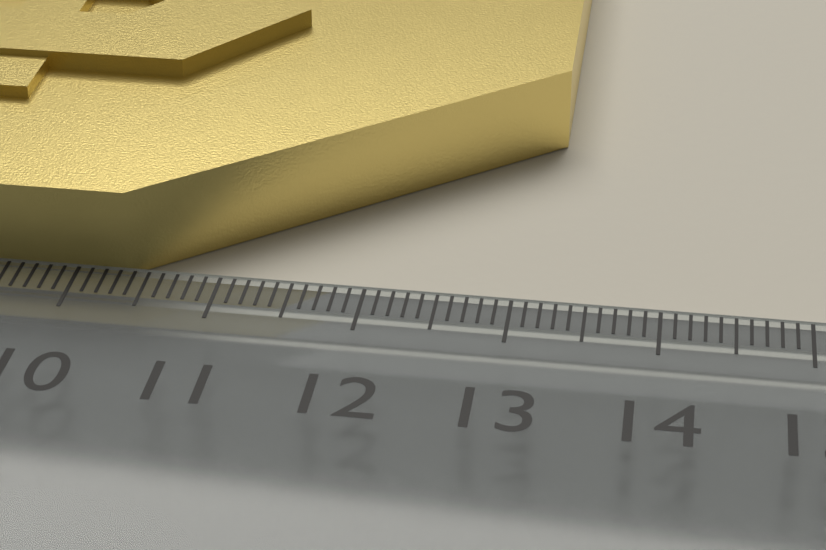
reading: 13.2 cm
